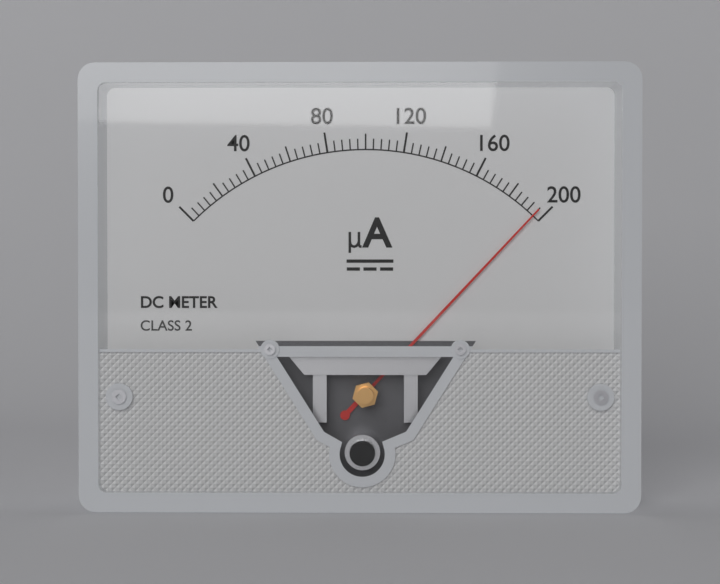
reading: 196 µA
